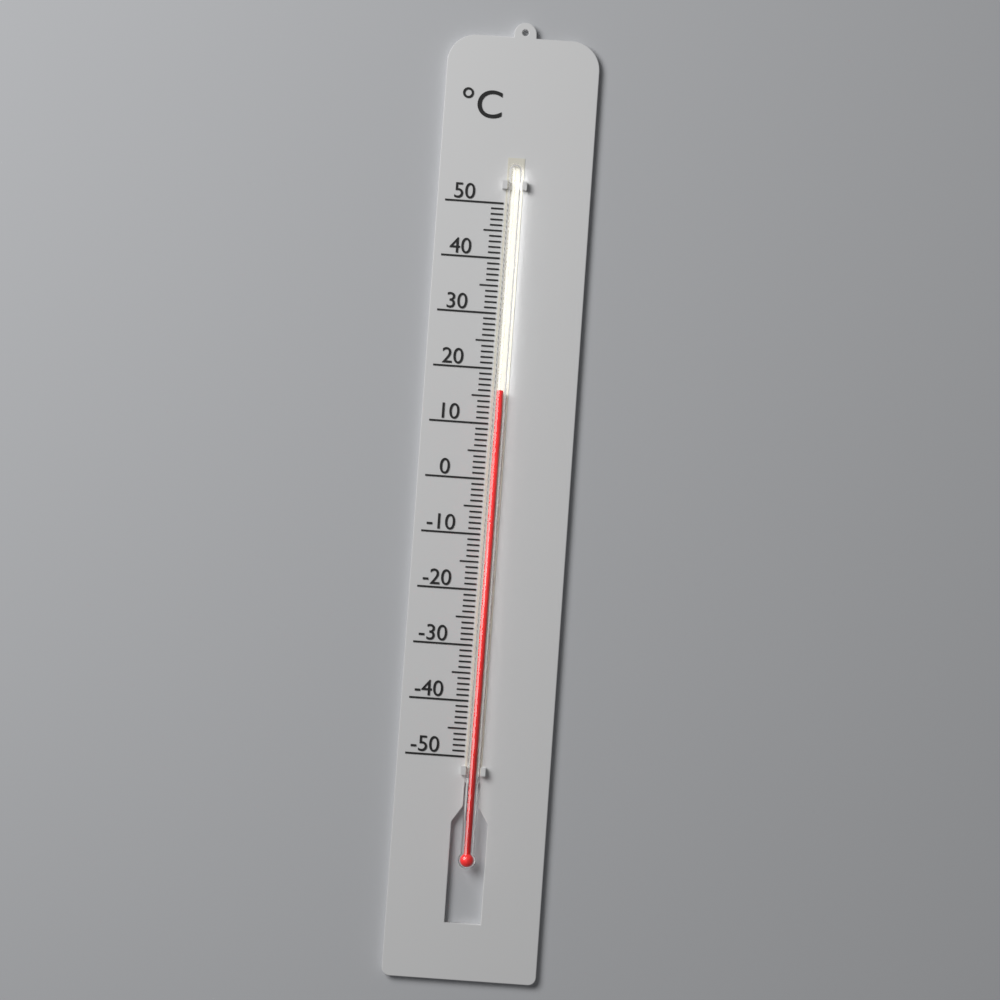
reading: 16 °C
